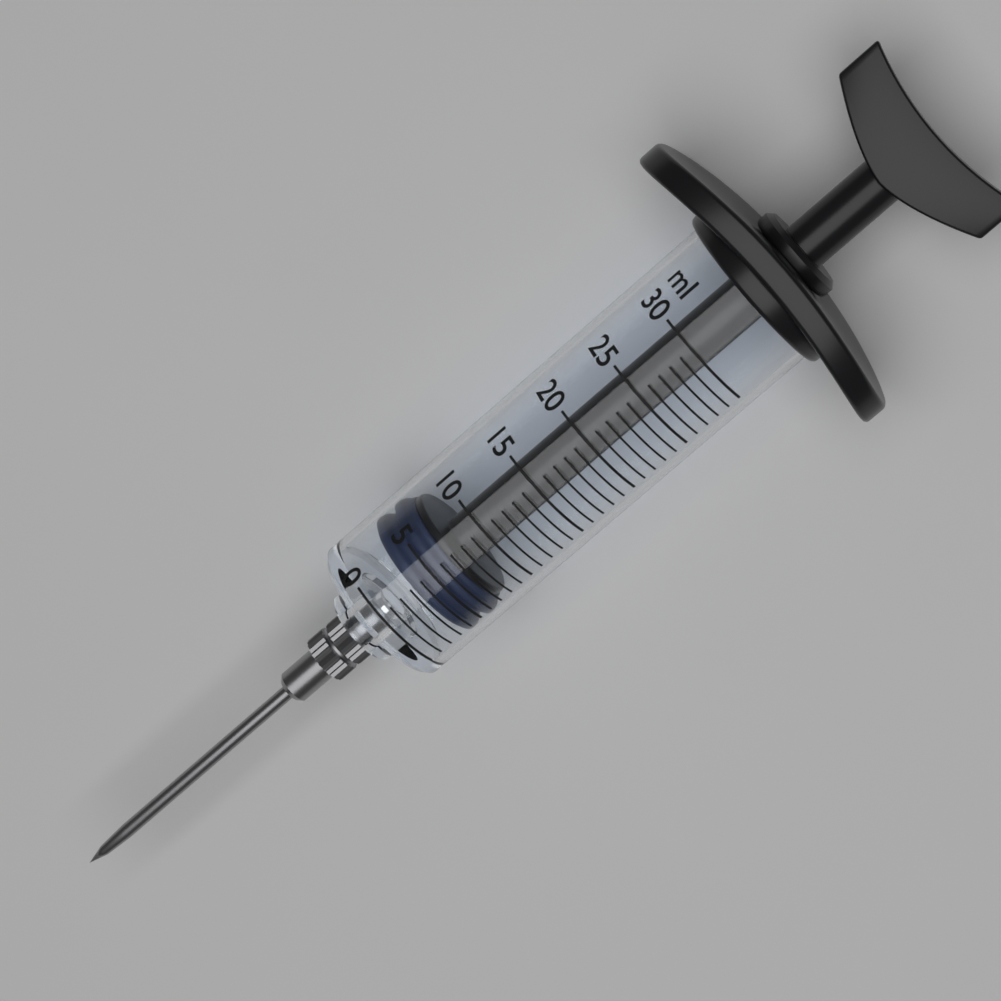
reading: 3 ml
